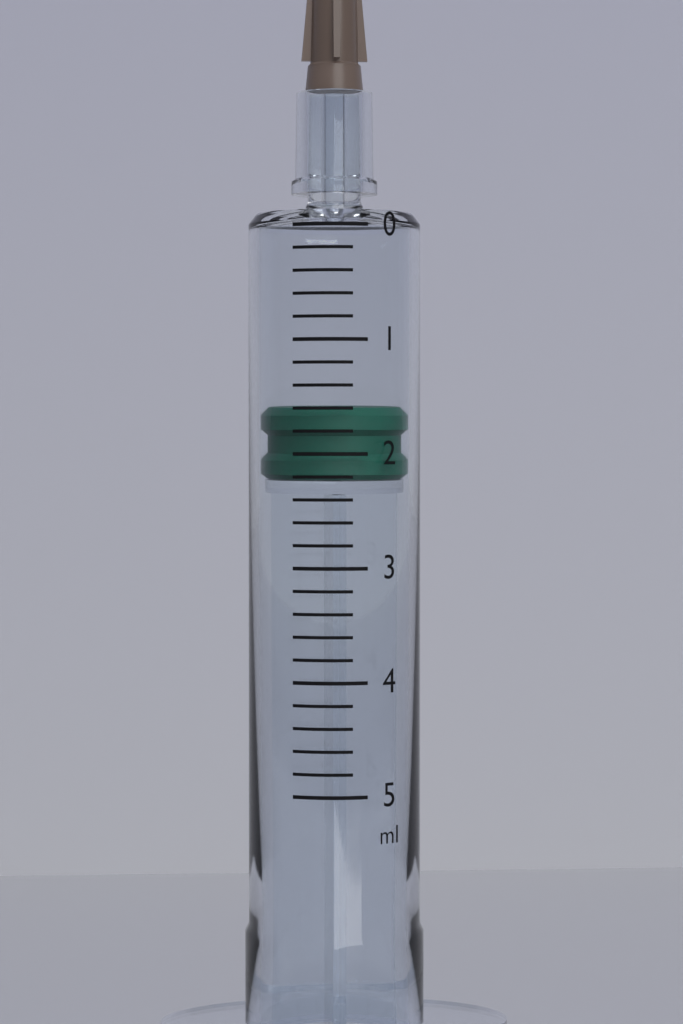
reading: 1.6 ml
